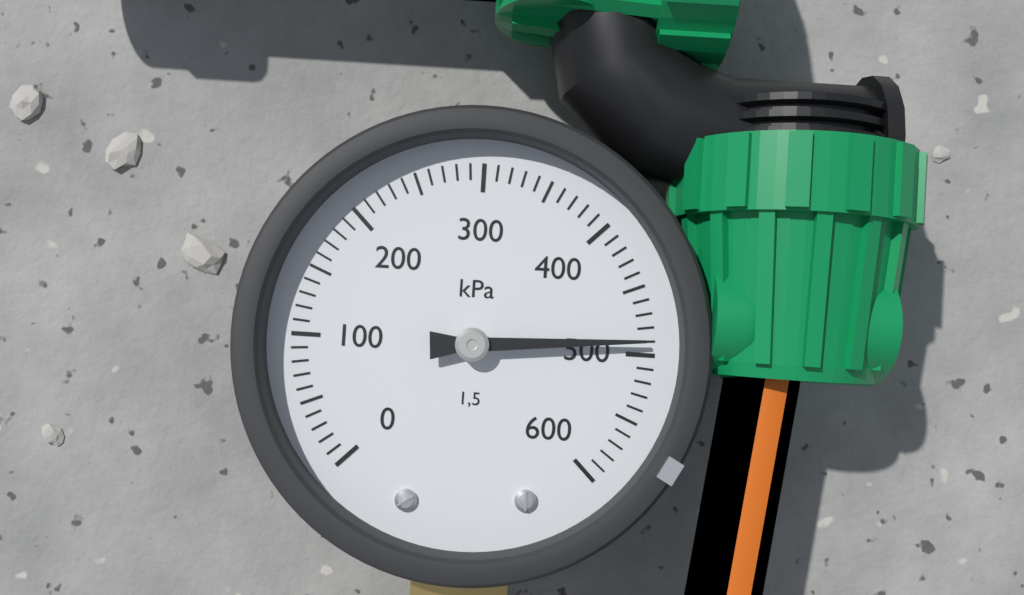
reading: 490 kPa
